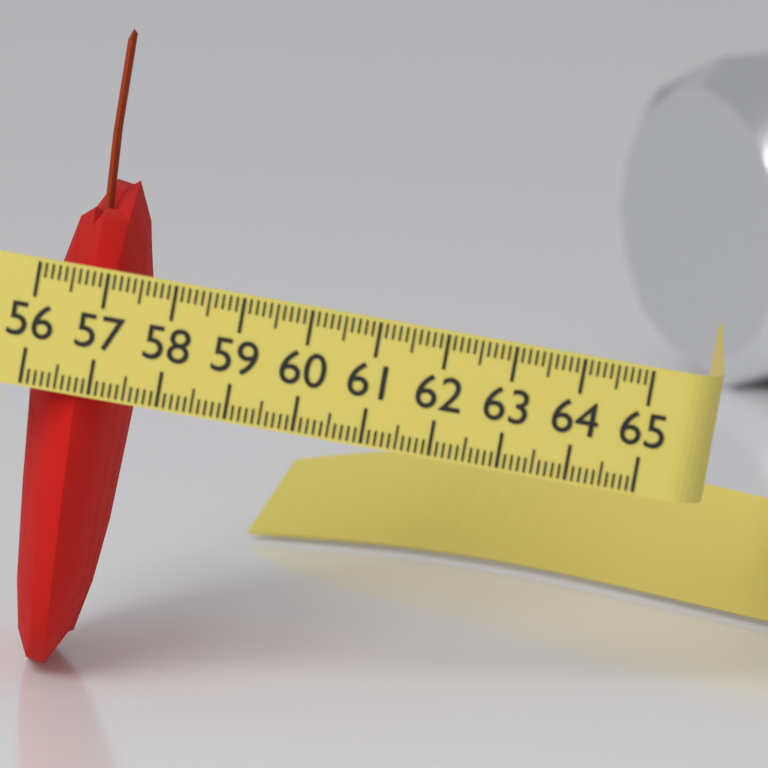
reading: 57.6 (no unit)
